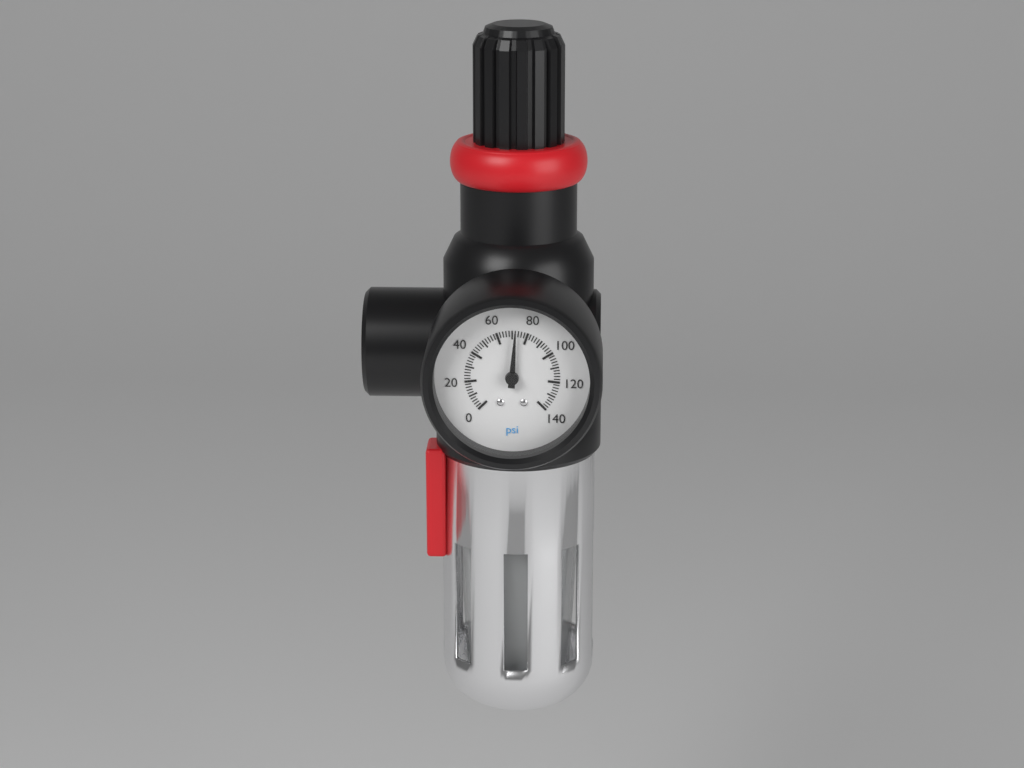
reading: 72 psi
